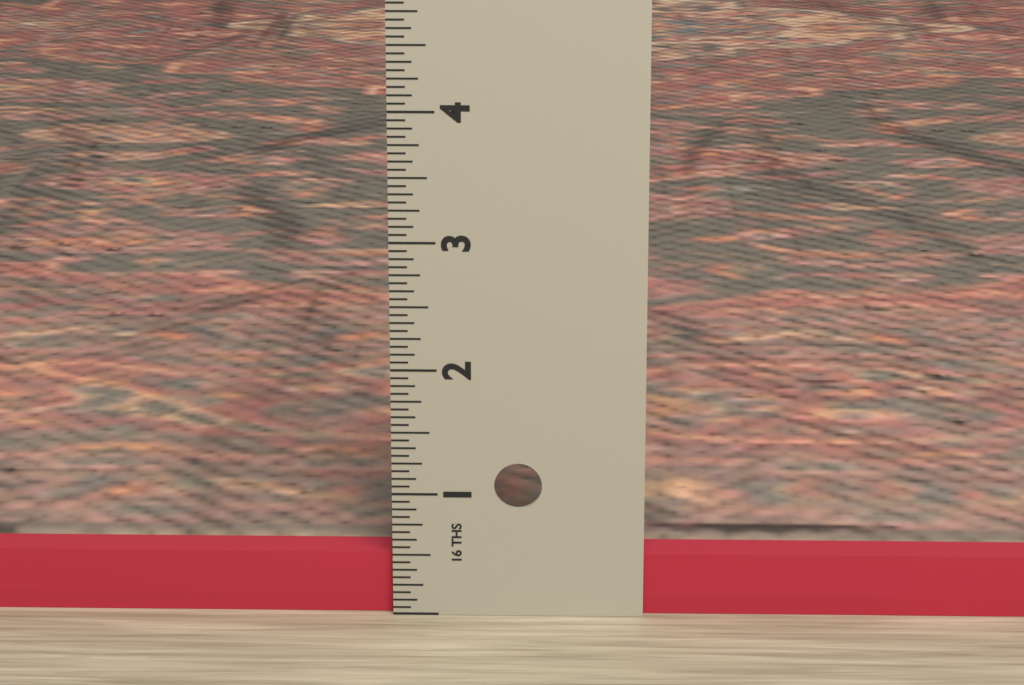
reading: 0.5000 in
